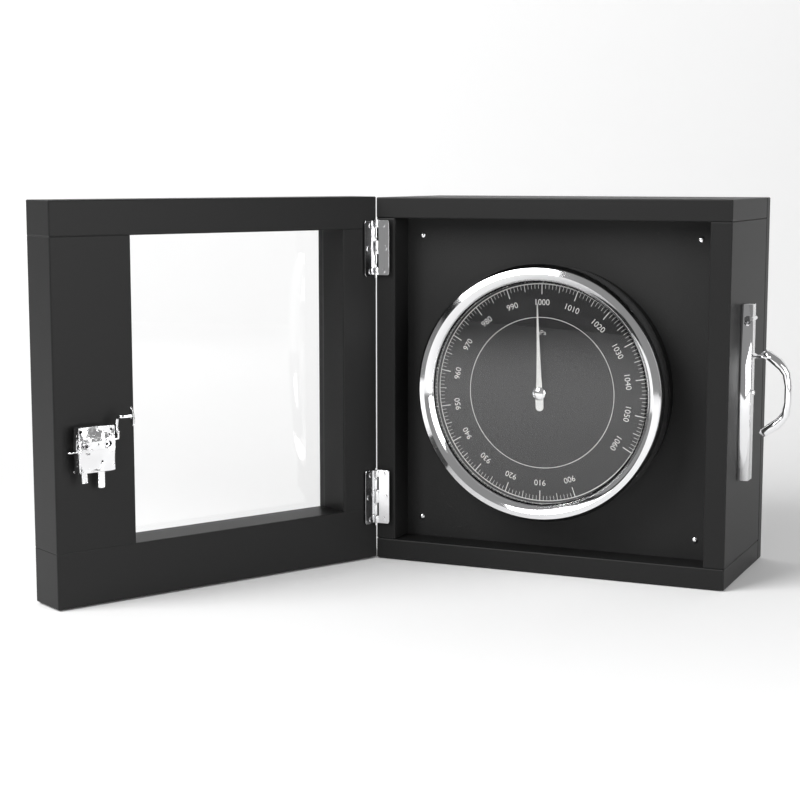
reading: 999 hPa
